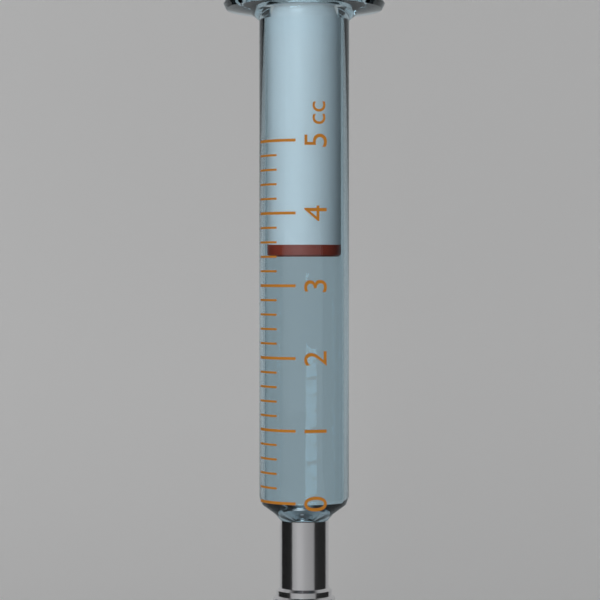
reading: 3.4 cc
